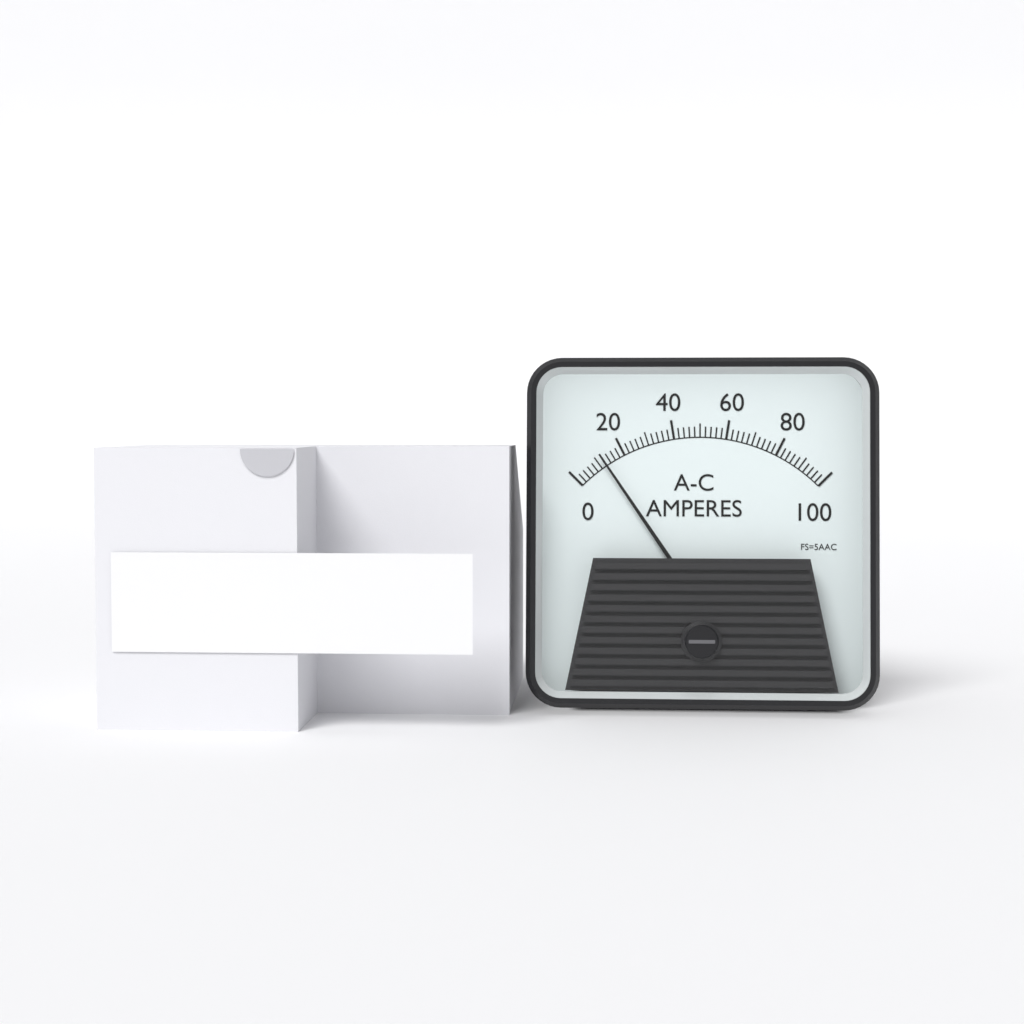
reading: 12 A
